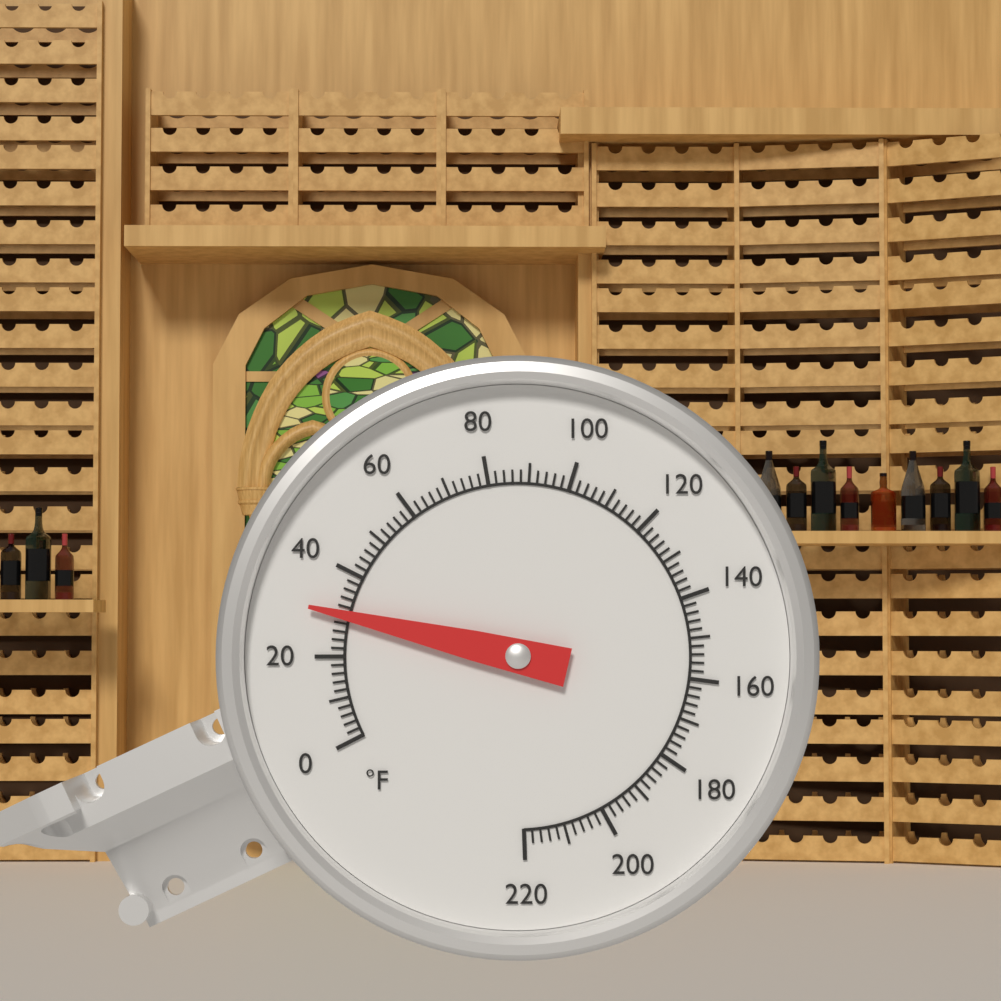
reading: 30 °F
